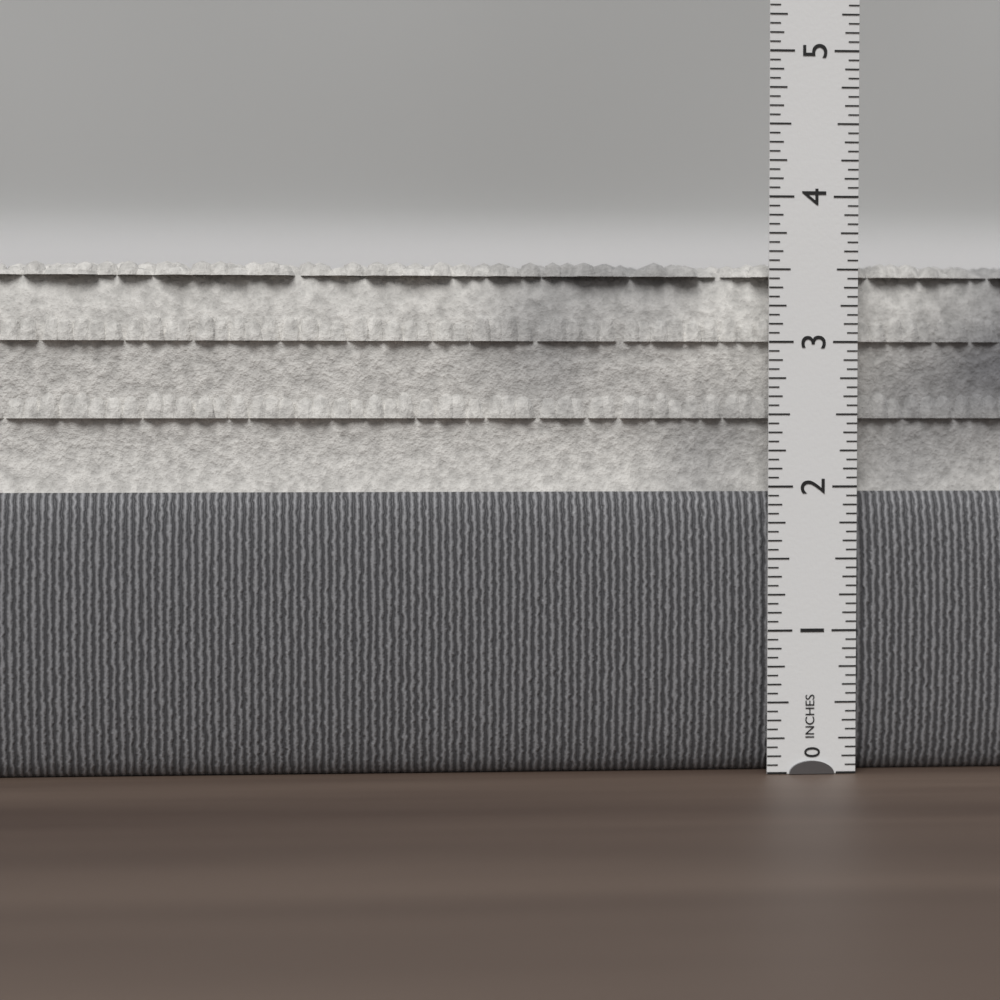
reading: 3.5625 in
